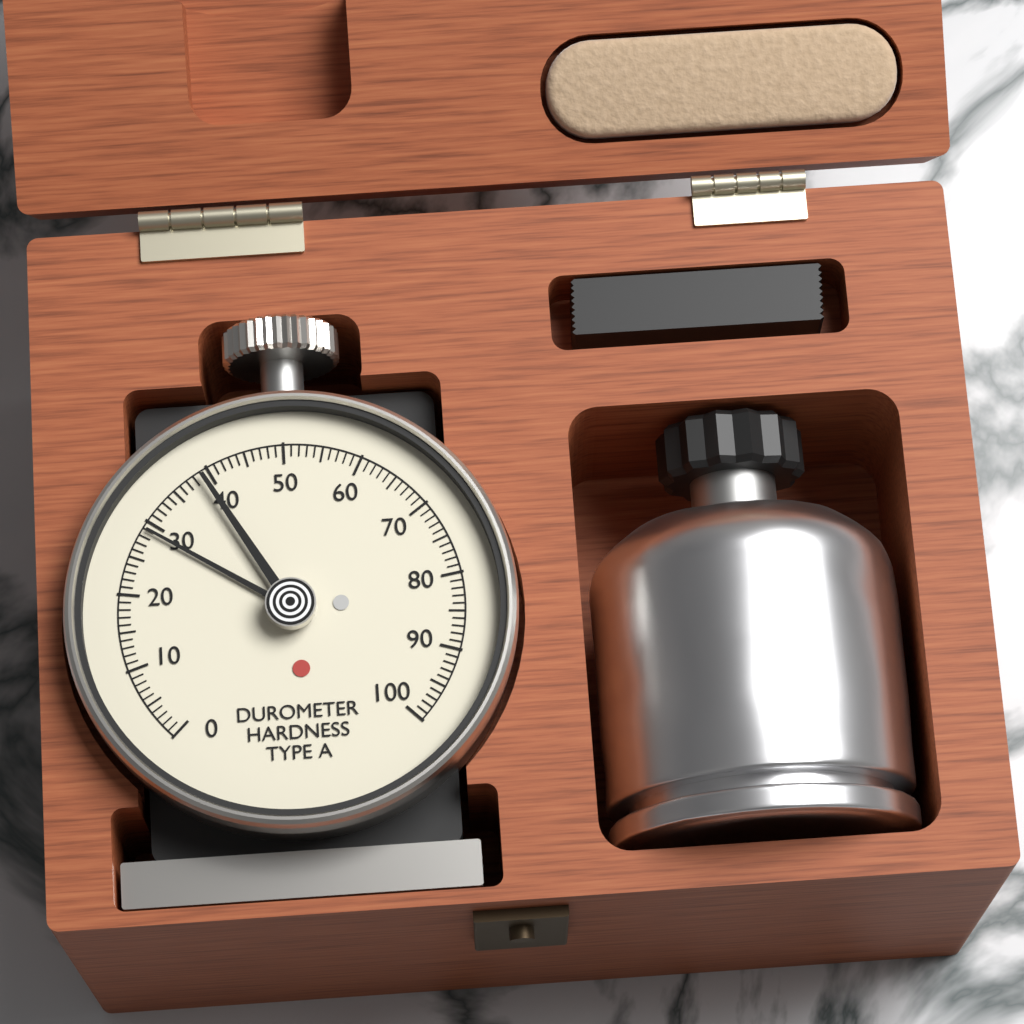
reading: 29 Shore A
